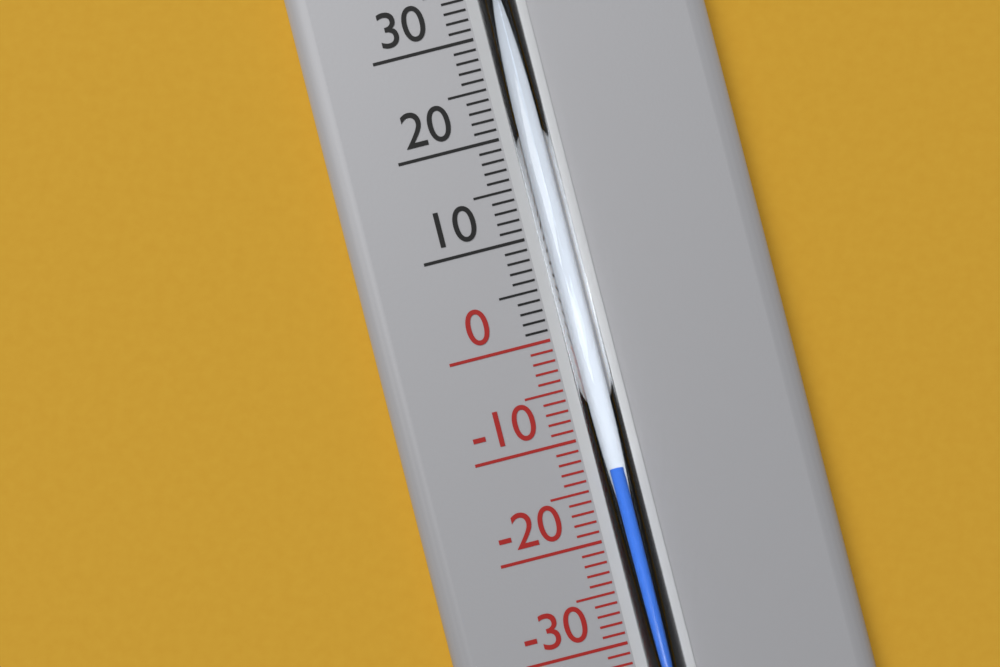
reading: -13 °C
